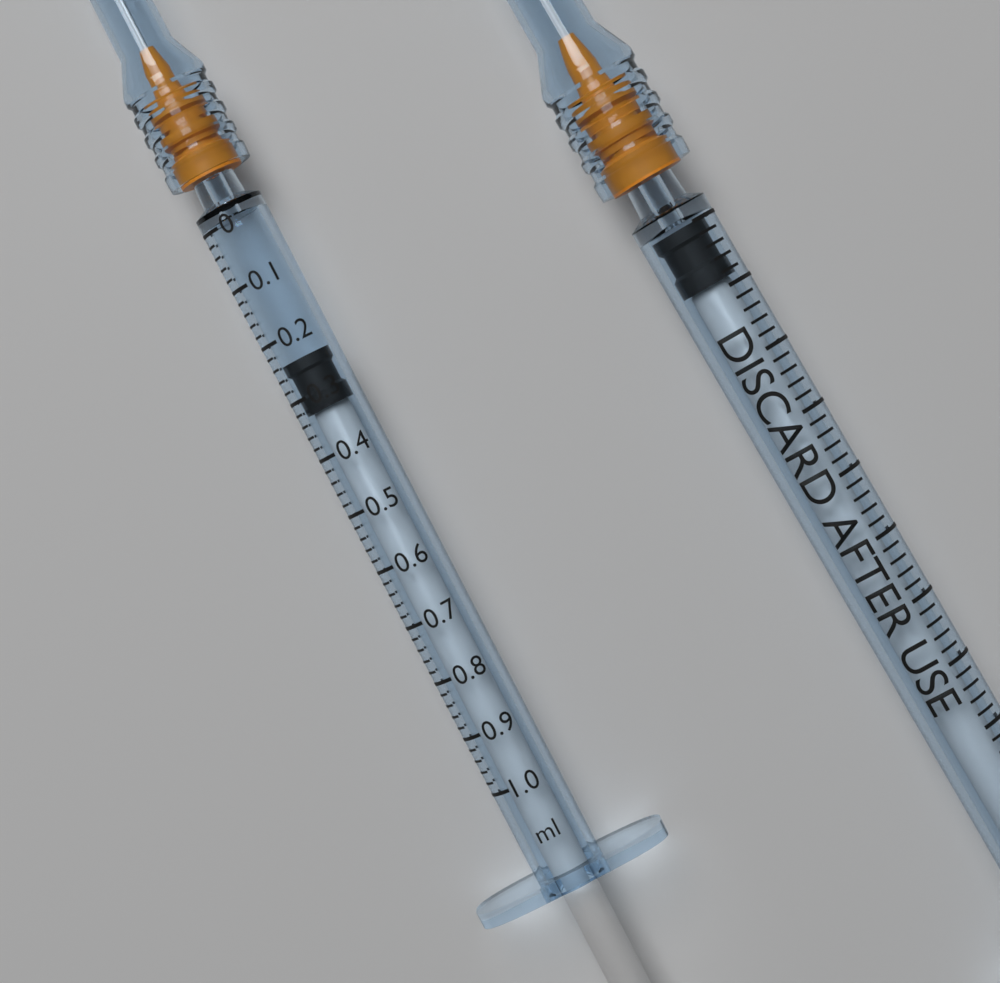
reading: 0.24 ml
